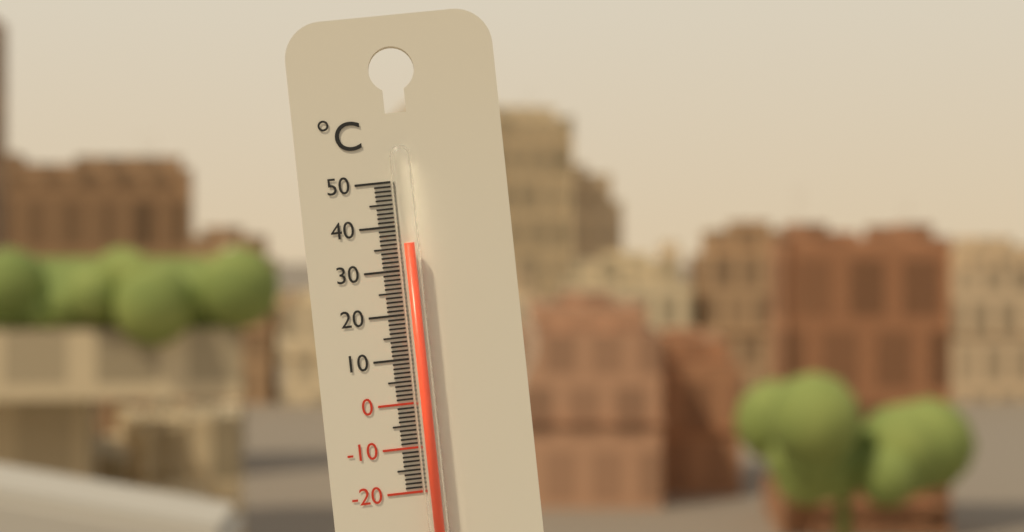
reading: 36 °C
